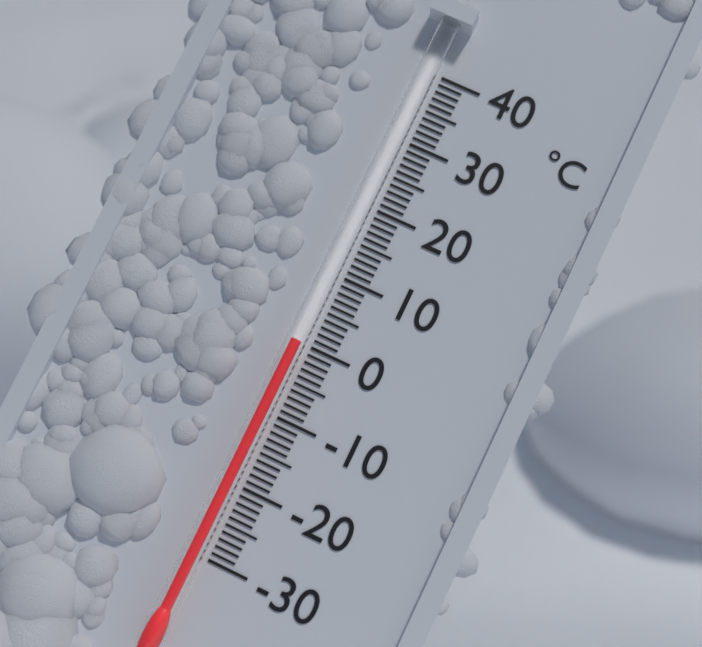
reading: 0 °C
